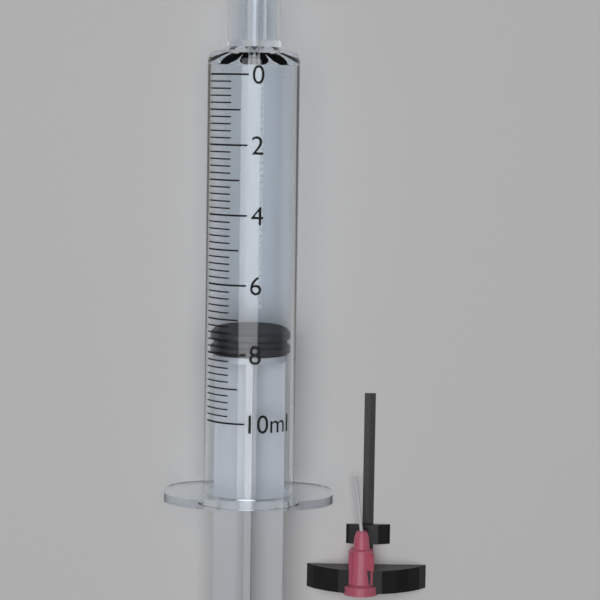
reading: 7.4 ml
